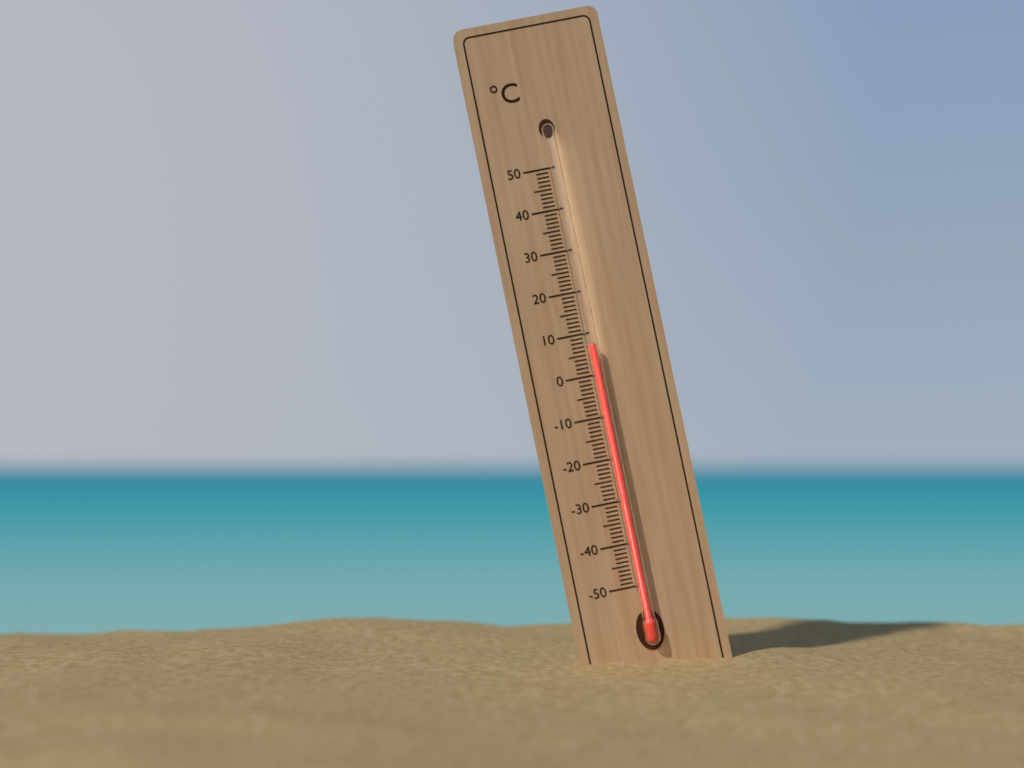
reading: 7 °C
